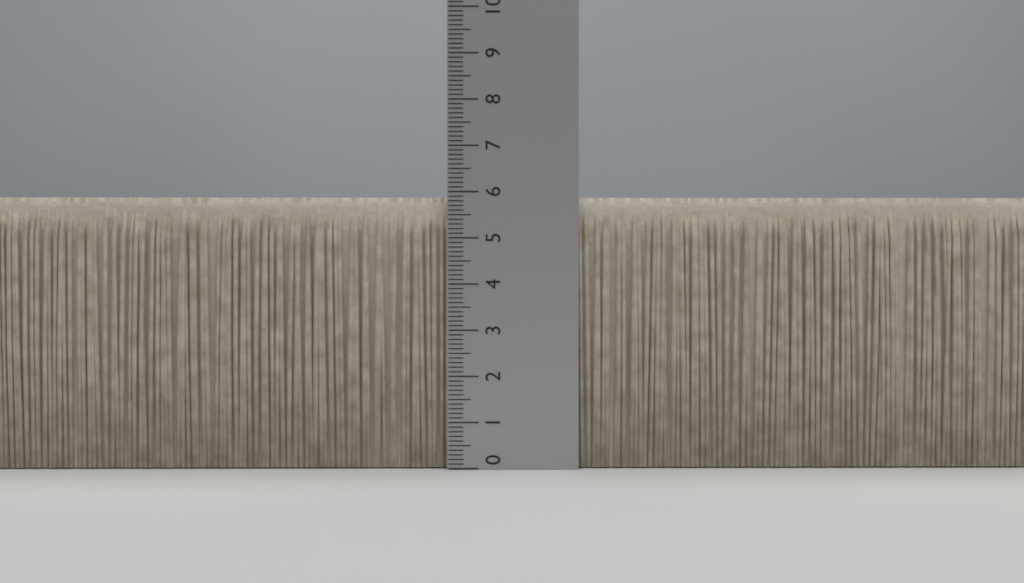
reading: 5.9 (no unit)
